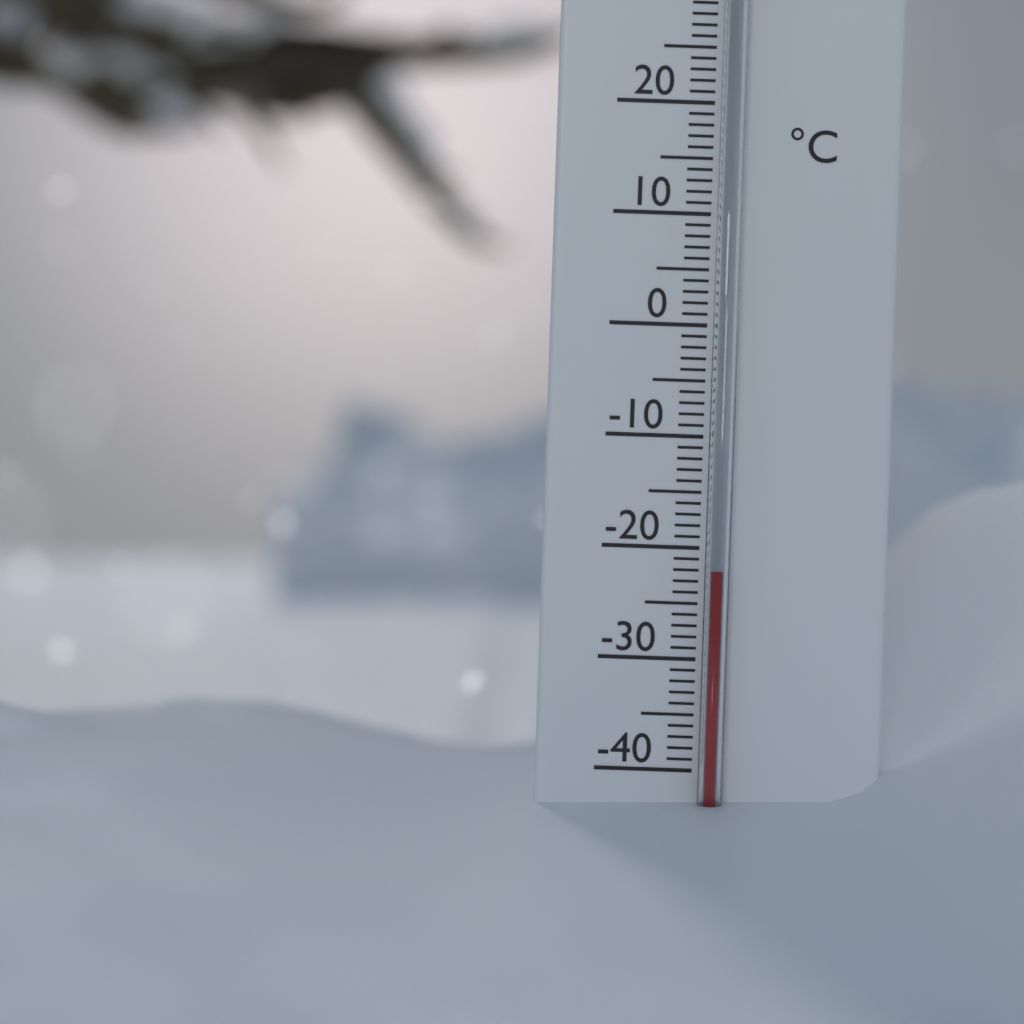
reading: -22 °C
